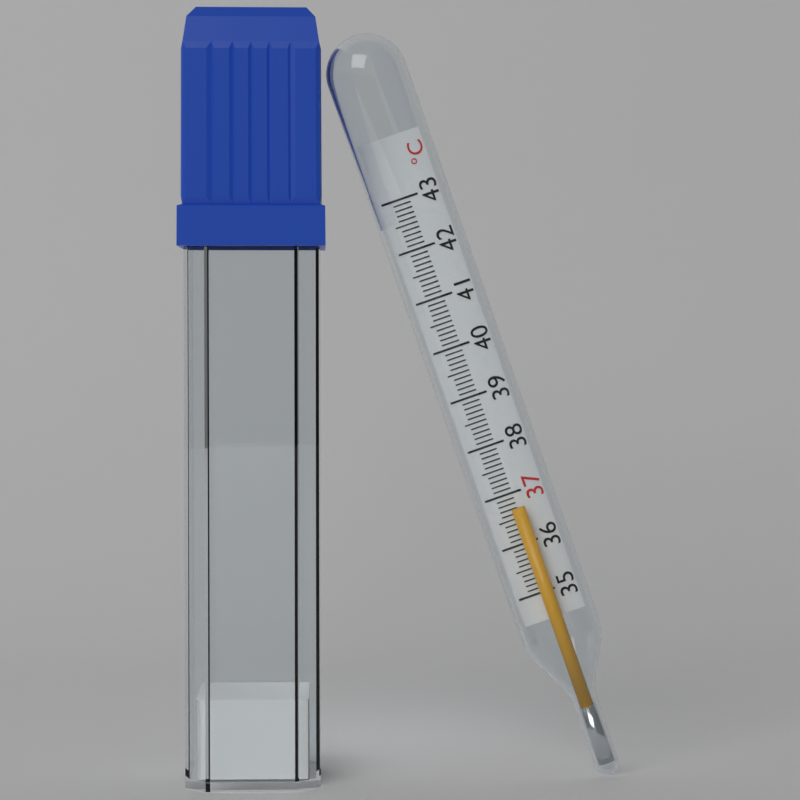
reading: 36.7 °C
